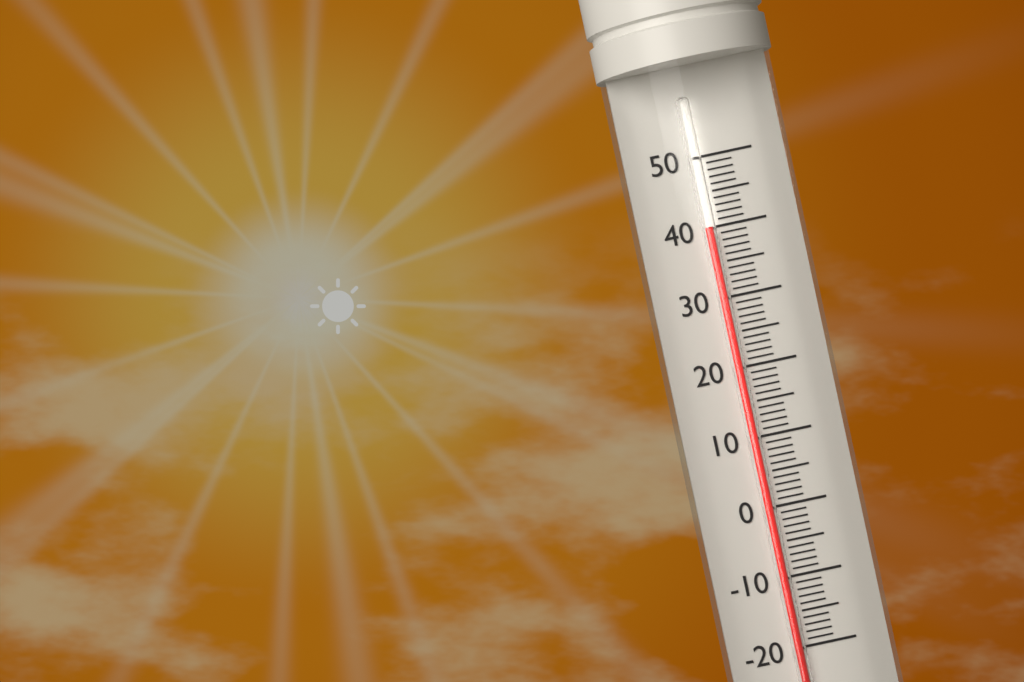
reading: 40 (no unit)
